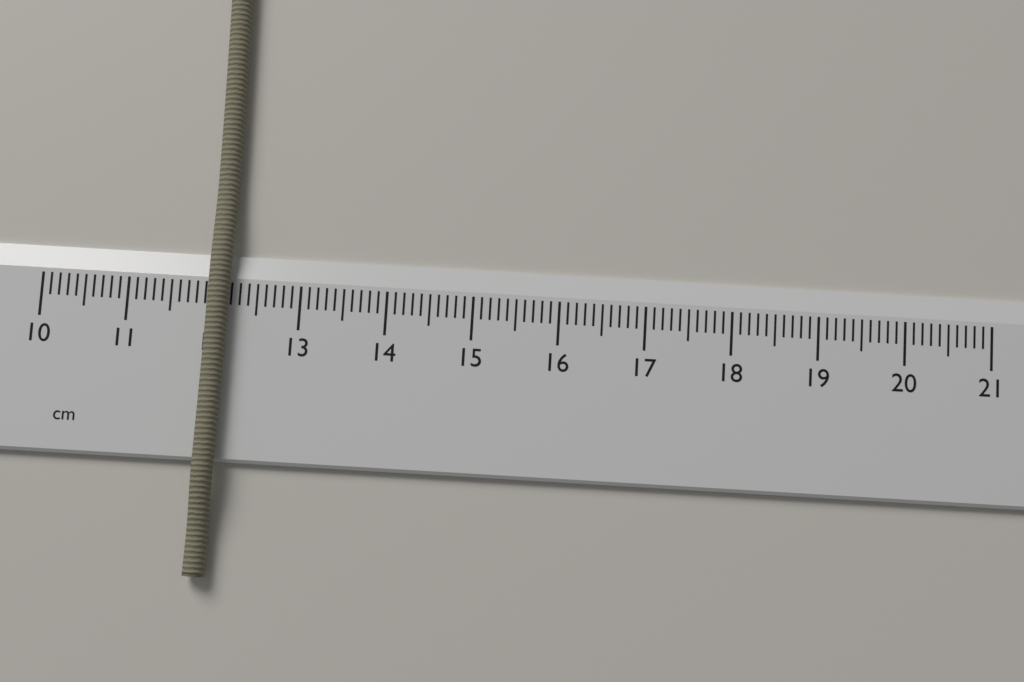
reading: 12.2 cm
